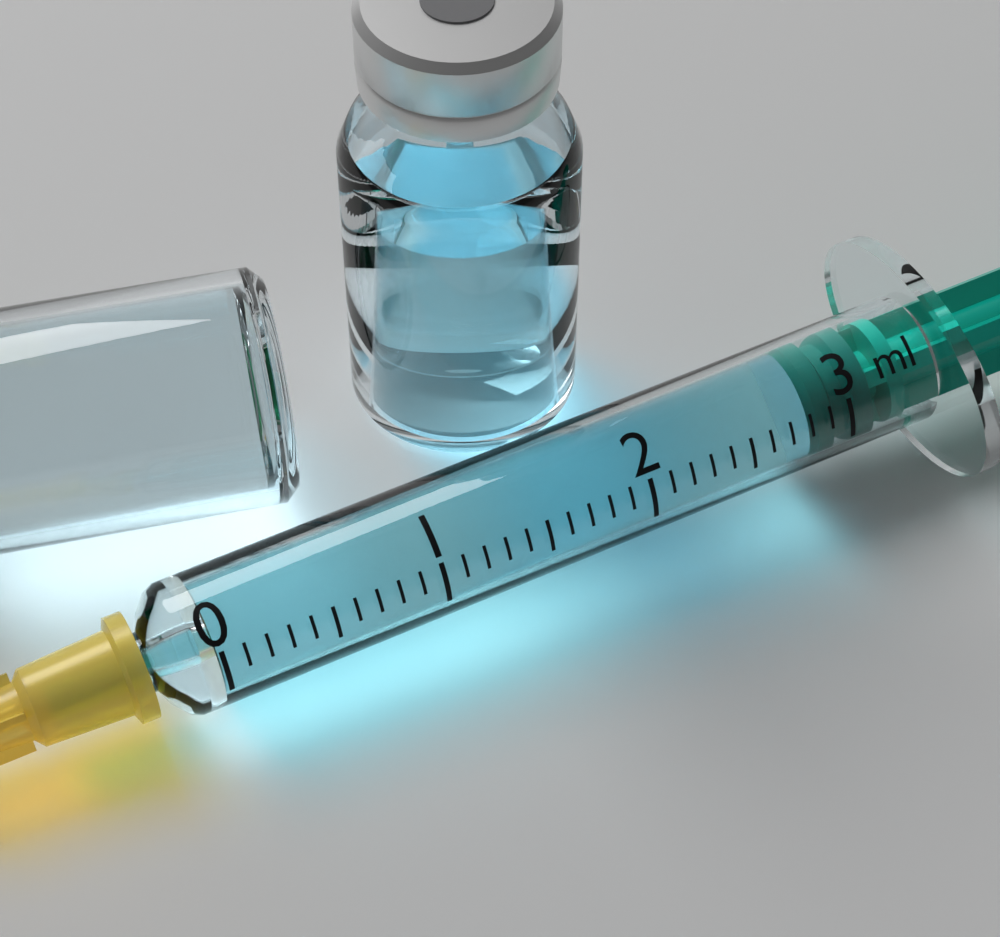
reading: 2.8 ml
